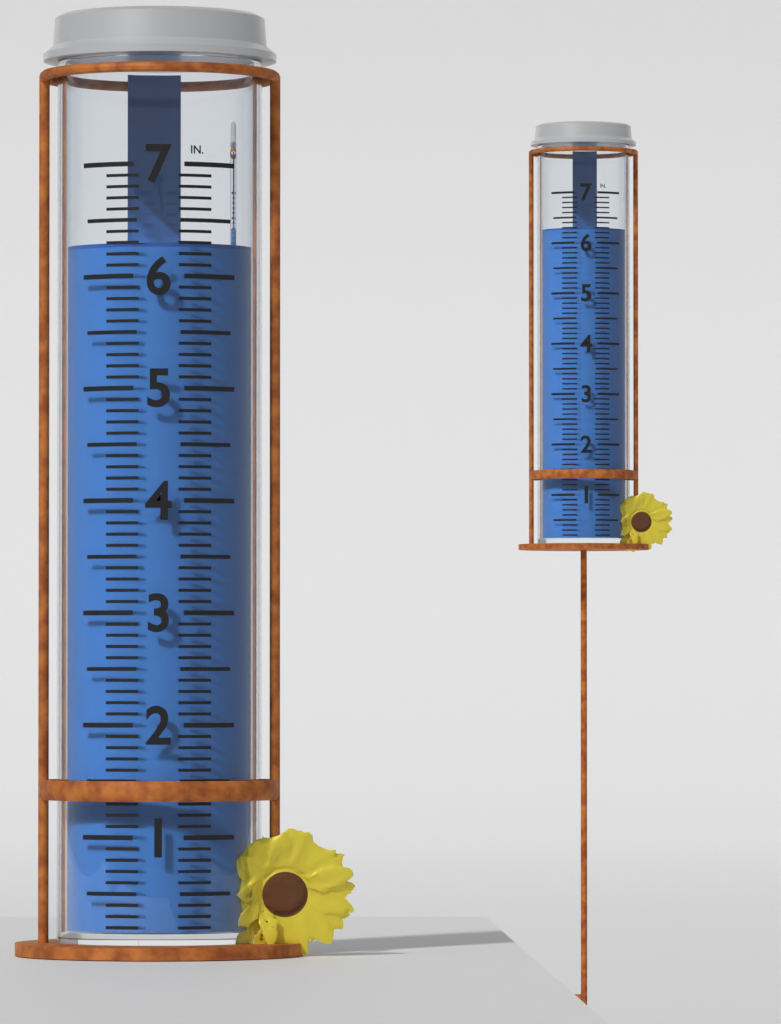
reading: 6.3 in
